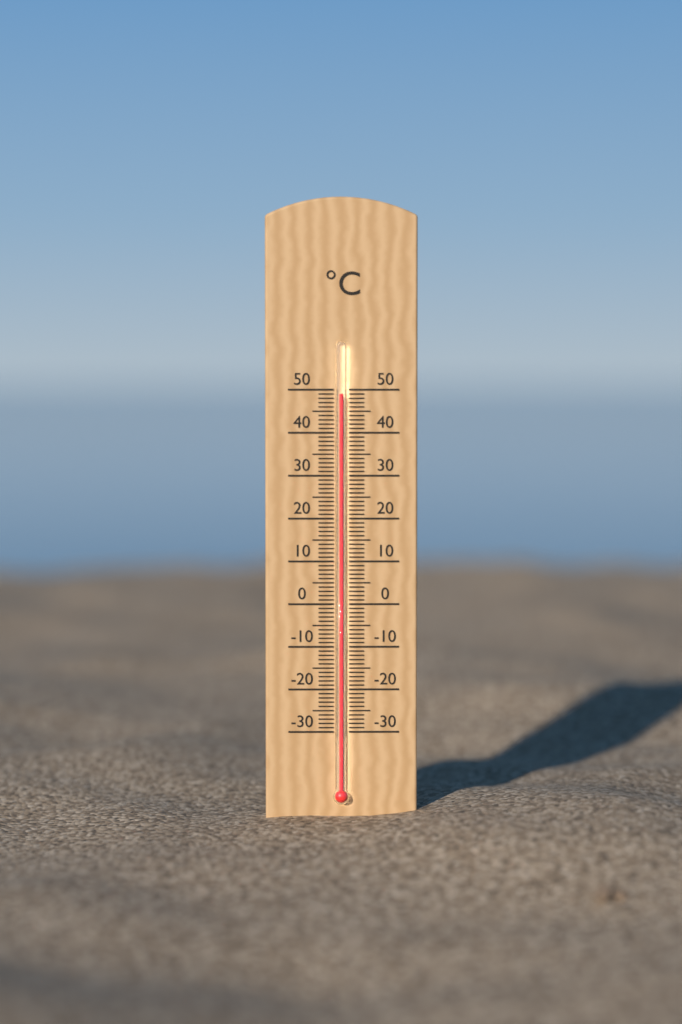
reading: 49 °C
